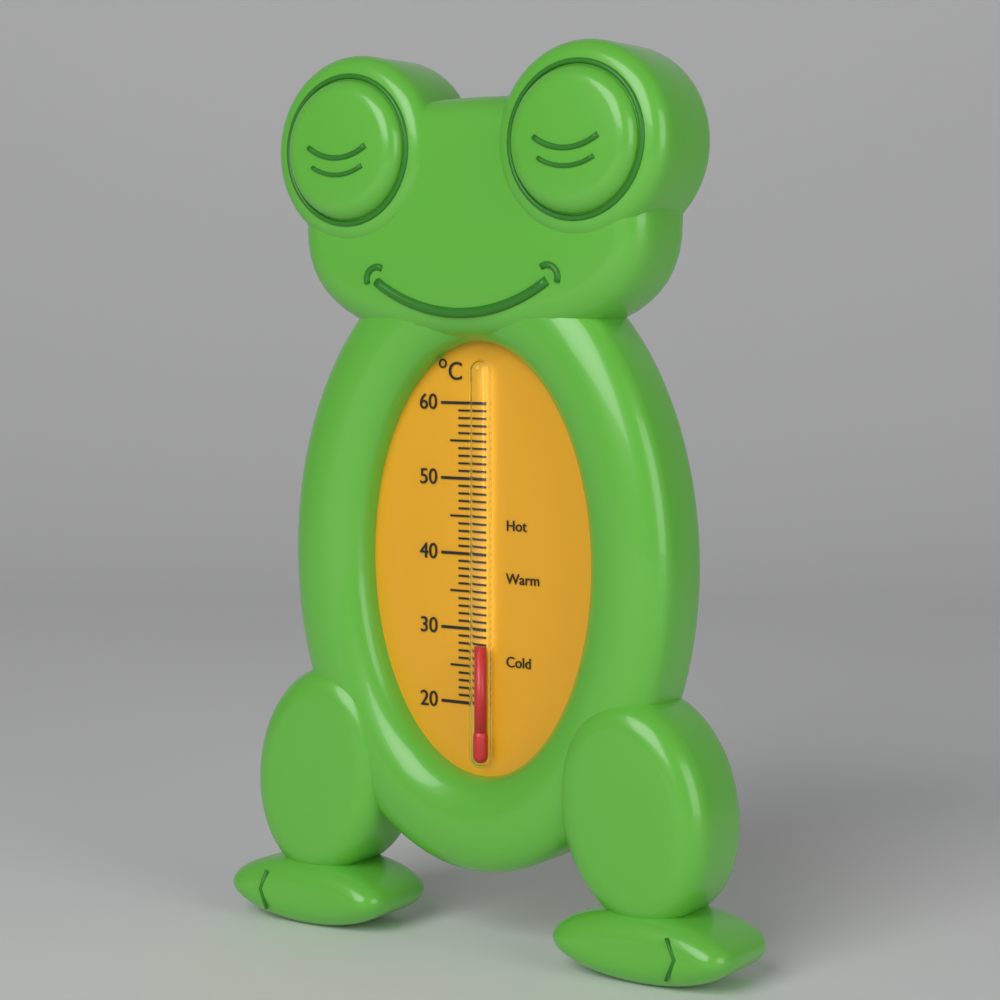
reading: 28 °C
